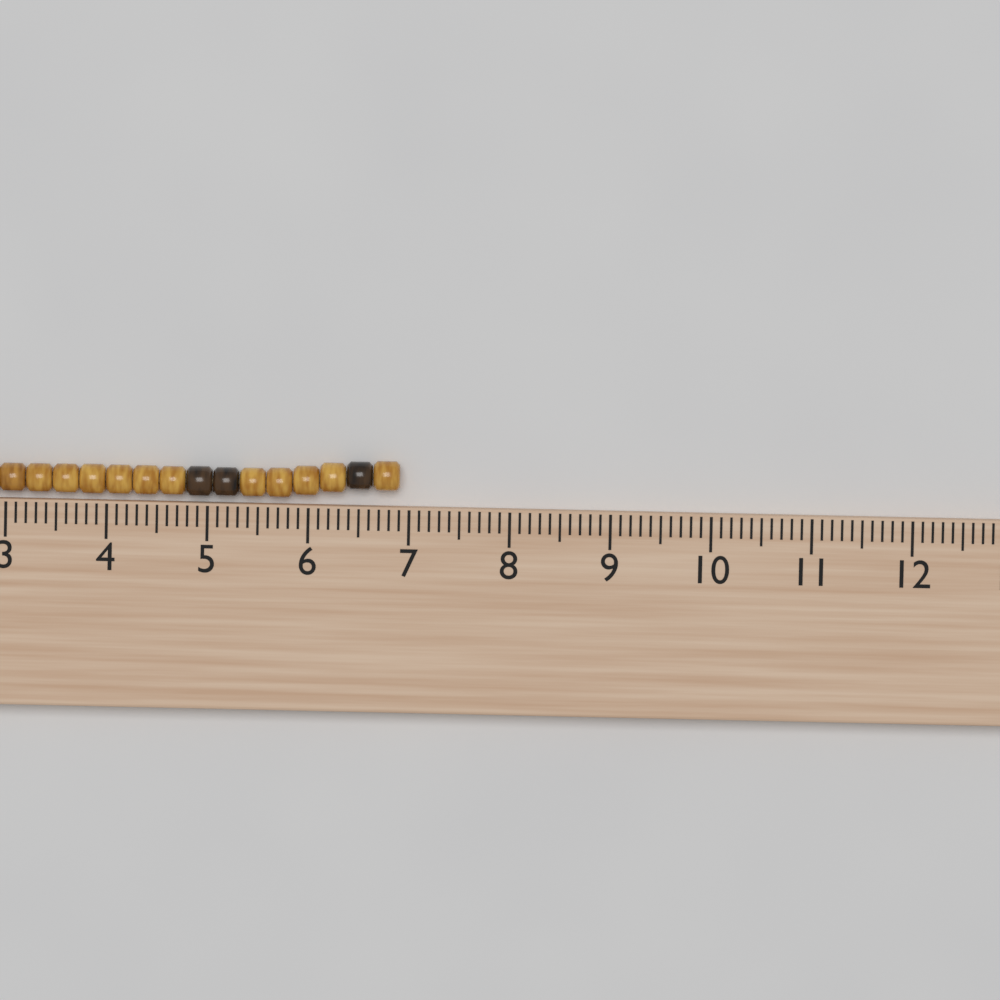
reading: 6.9 cm
